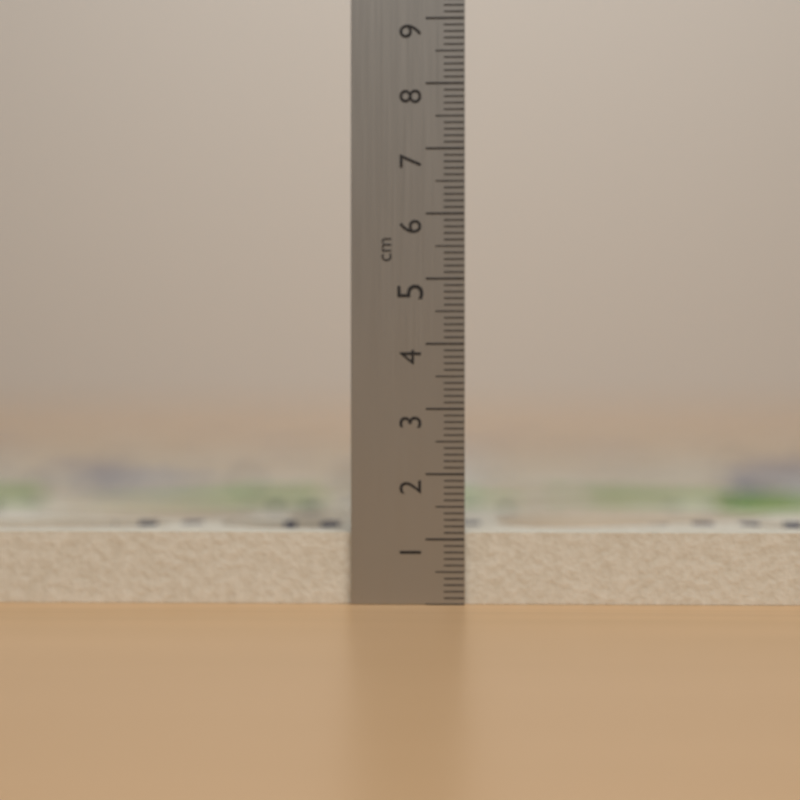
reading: 1.1 cm
